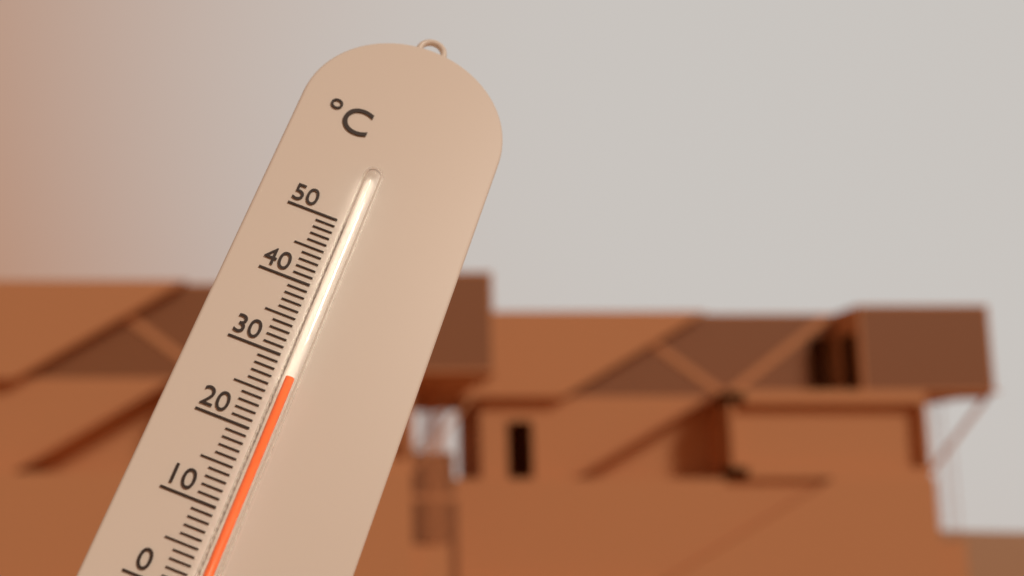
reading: 27 °C
